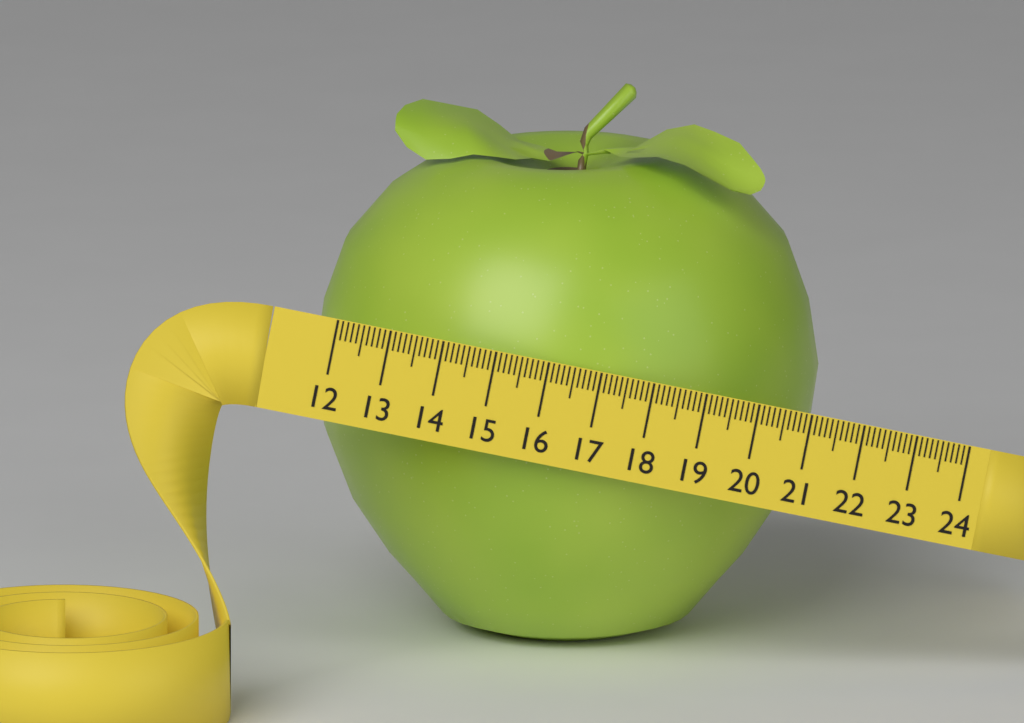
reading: 21.4 (no unit)
